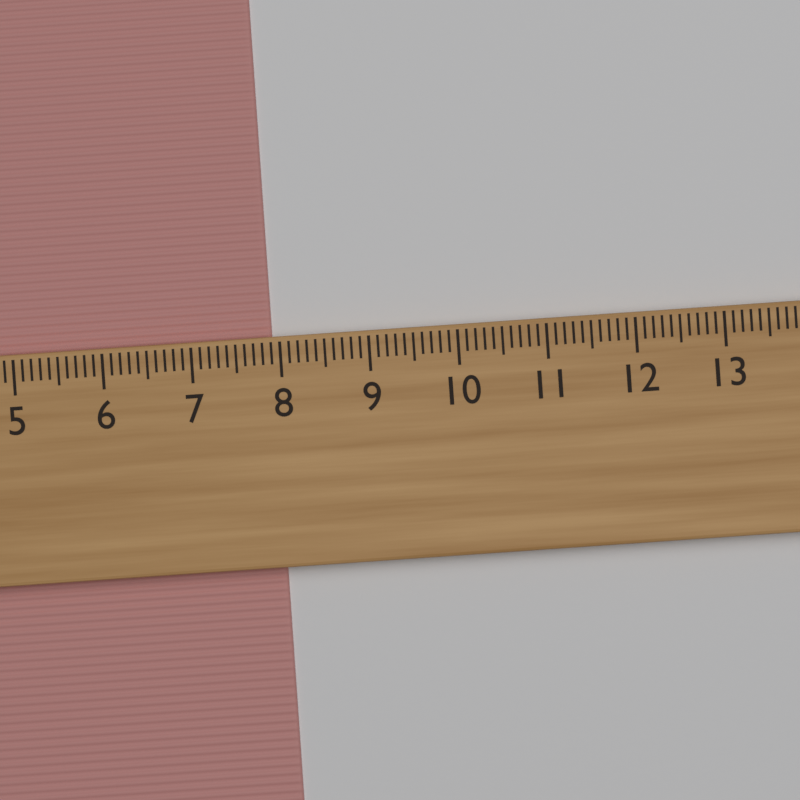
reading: 7.9 cm
